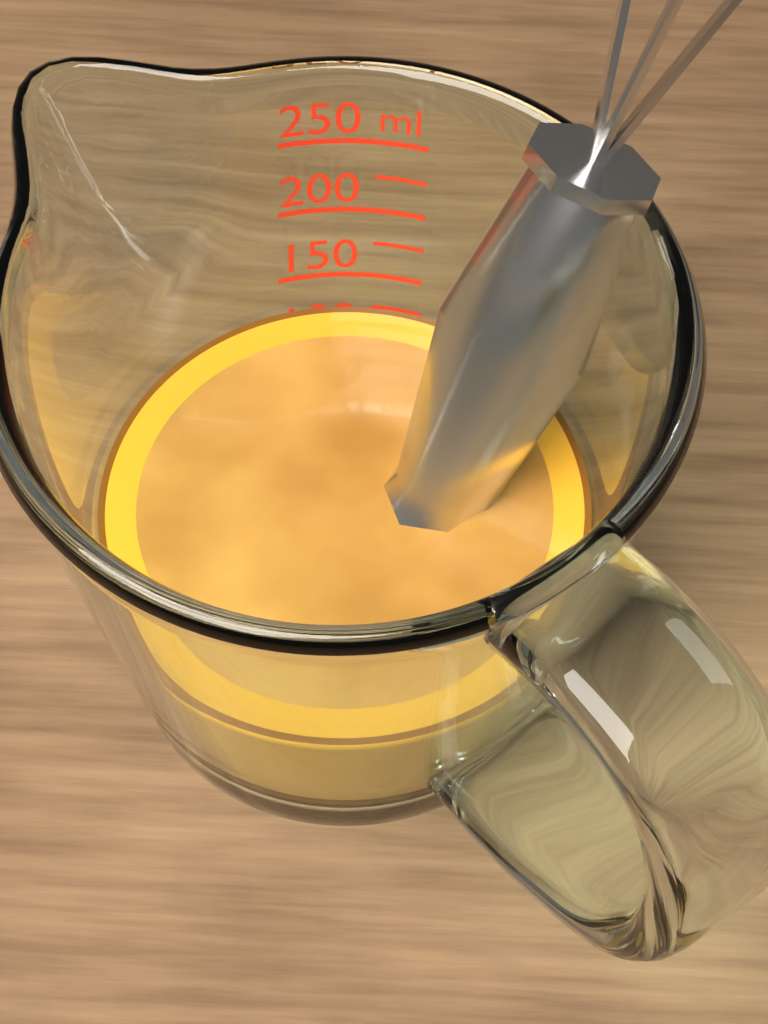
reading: 125 ml
